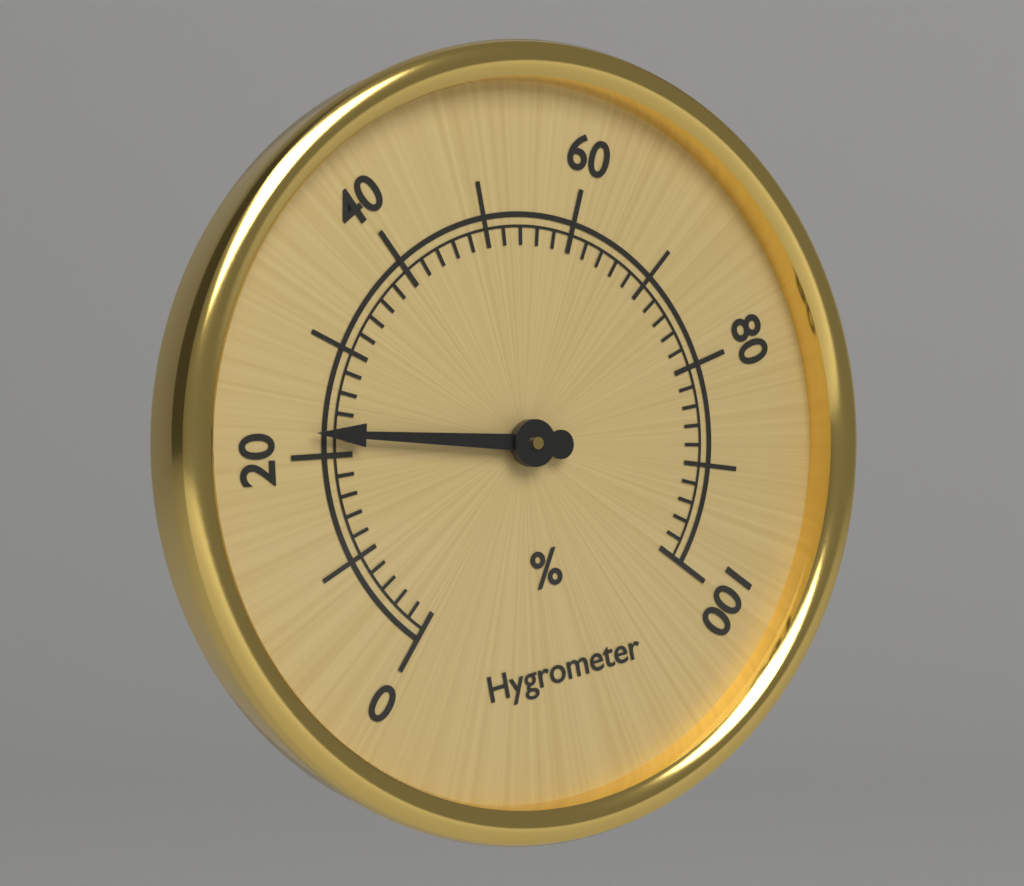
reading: 22 %
